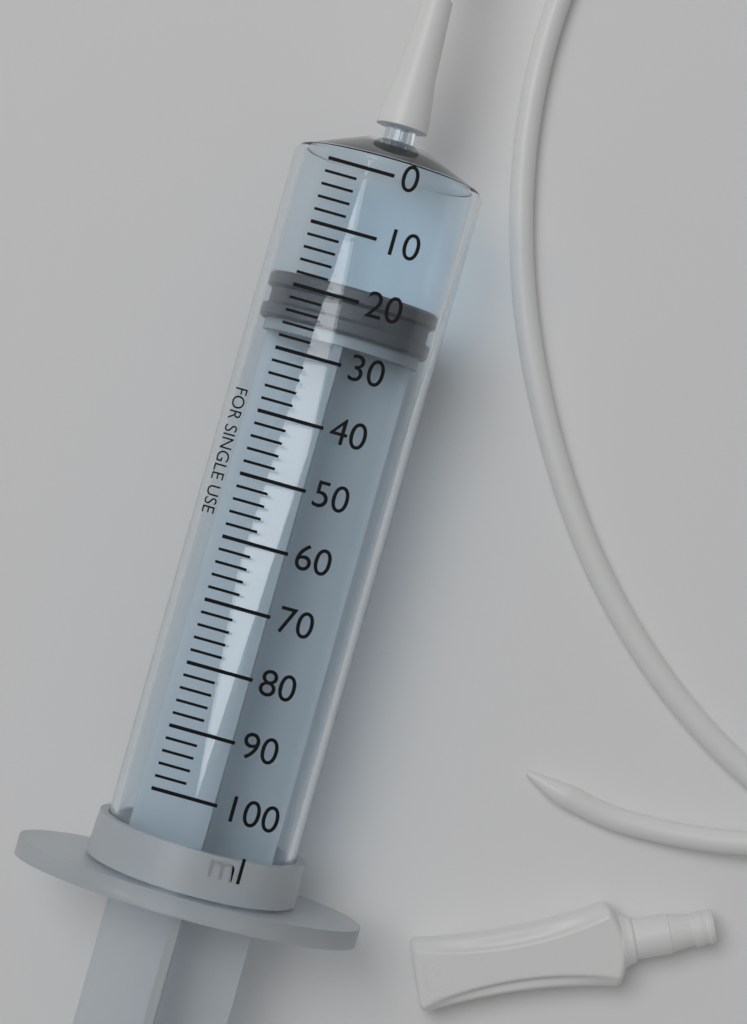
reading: 18 ml
